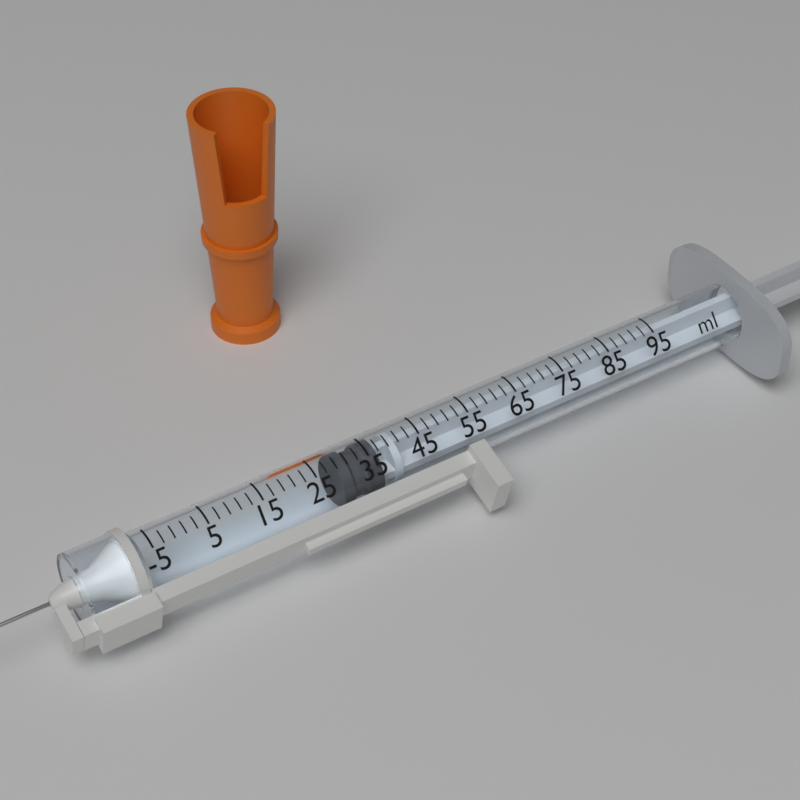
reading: 29 ml
